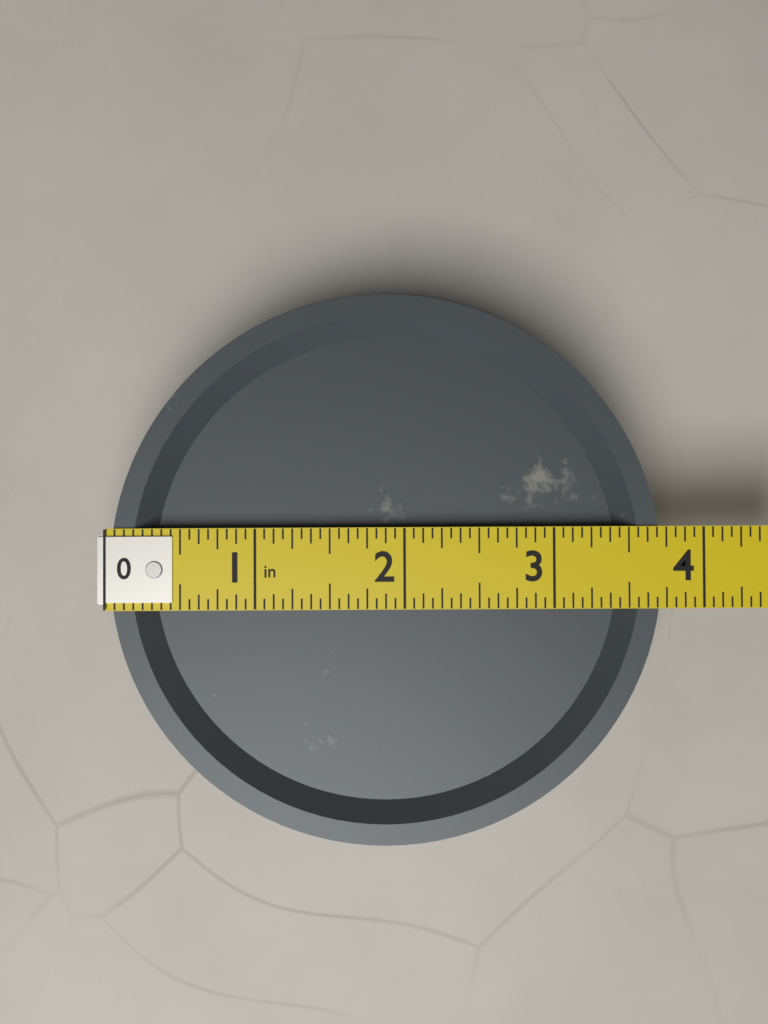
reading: 3.7500 in
